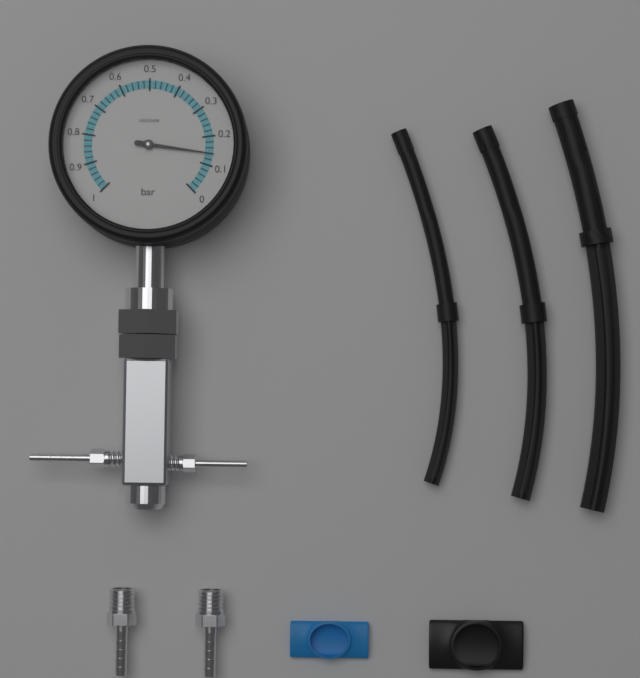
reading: 0.14 bar
